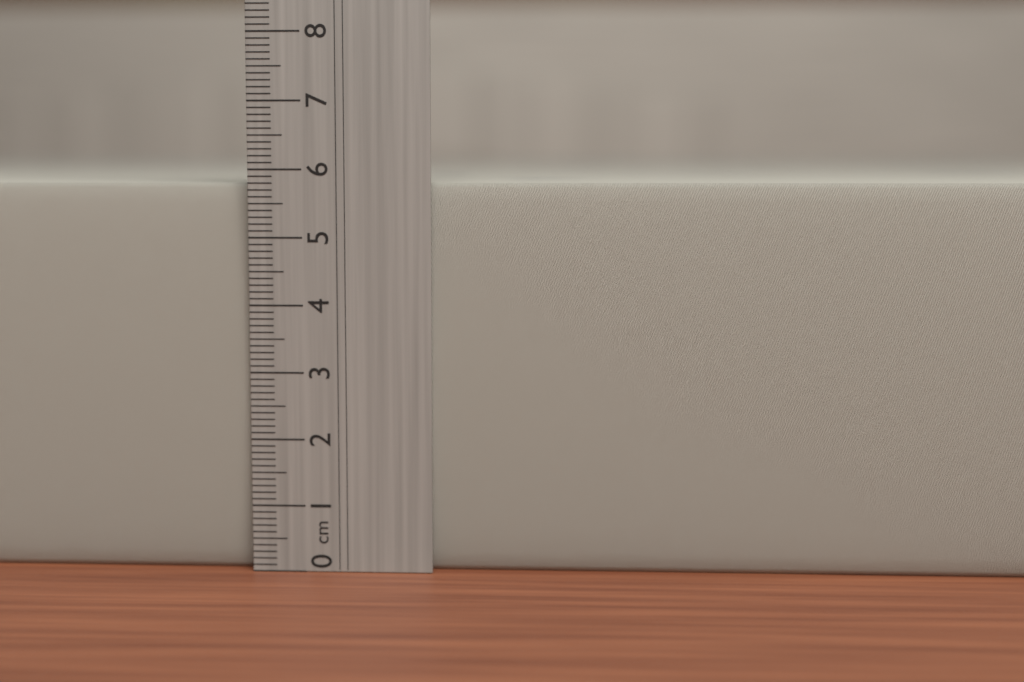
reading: 5.8 cm
